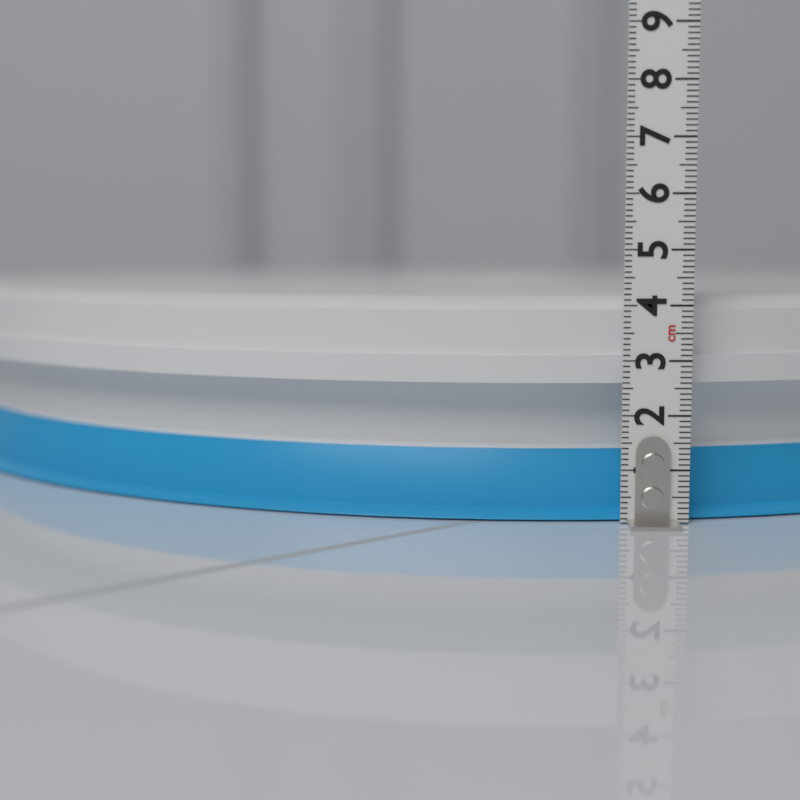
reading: 4.2 cm
